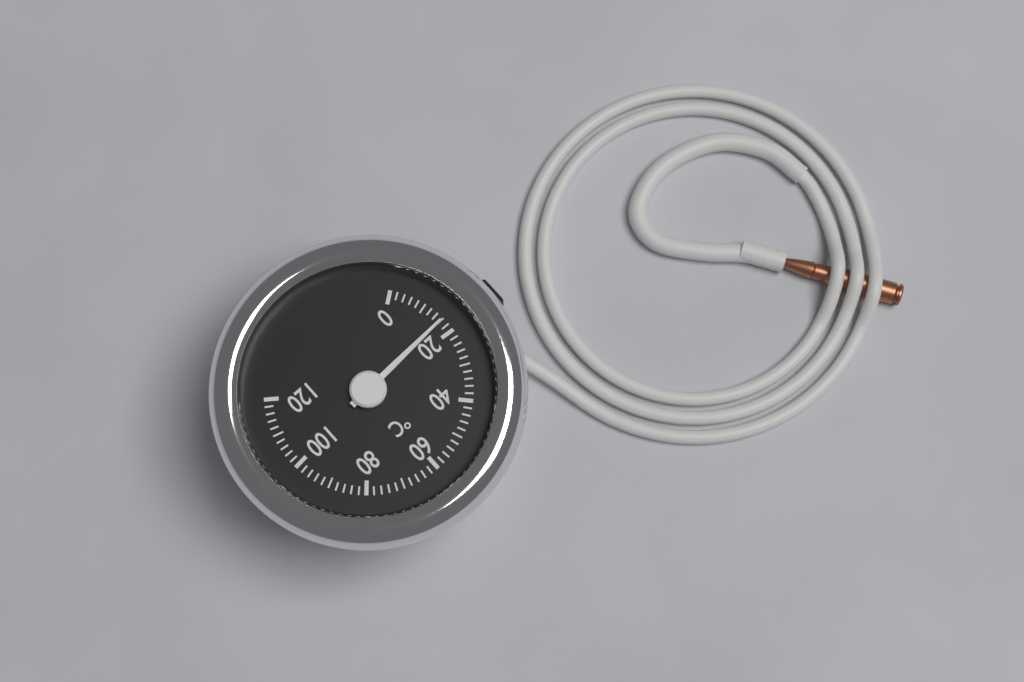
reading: 16 °C
